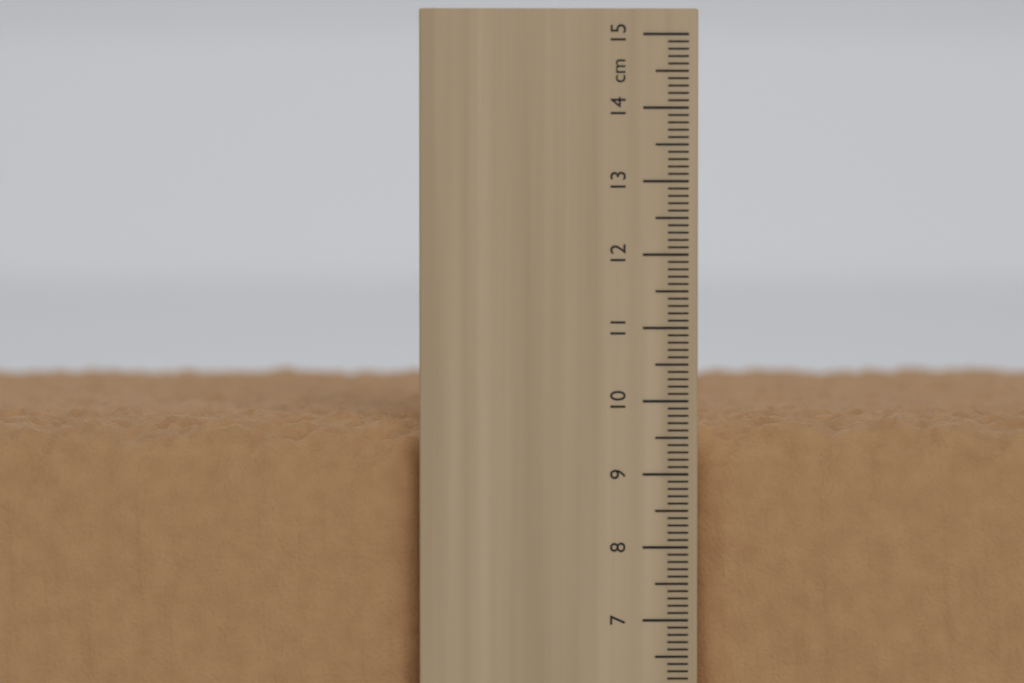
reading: 9.8 cm
